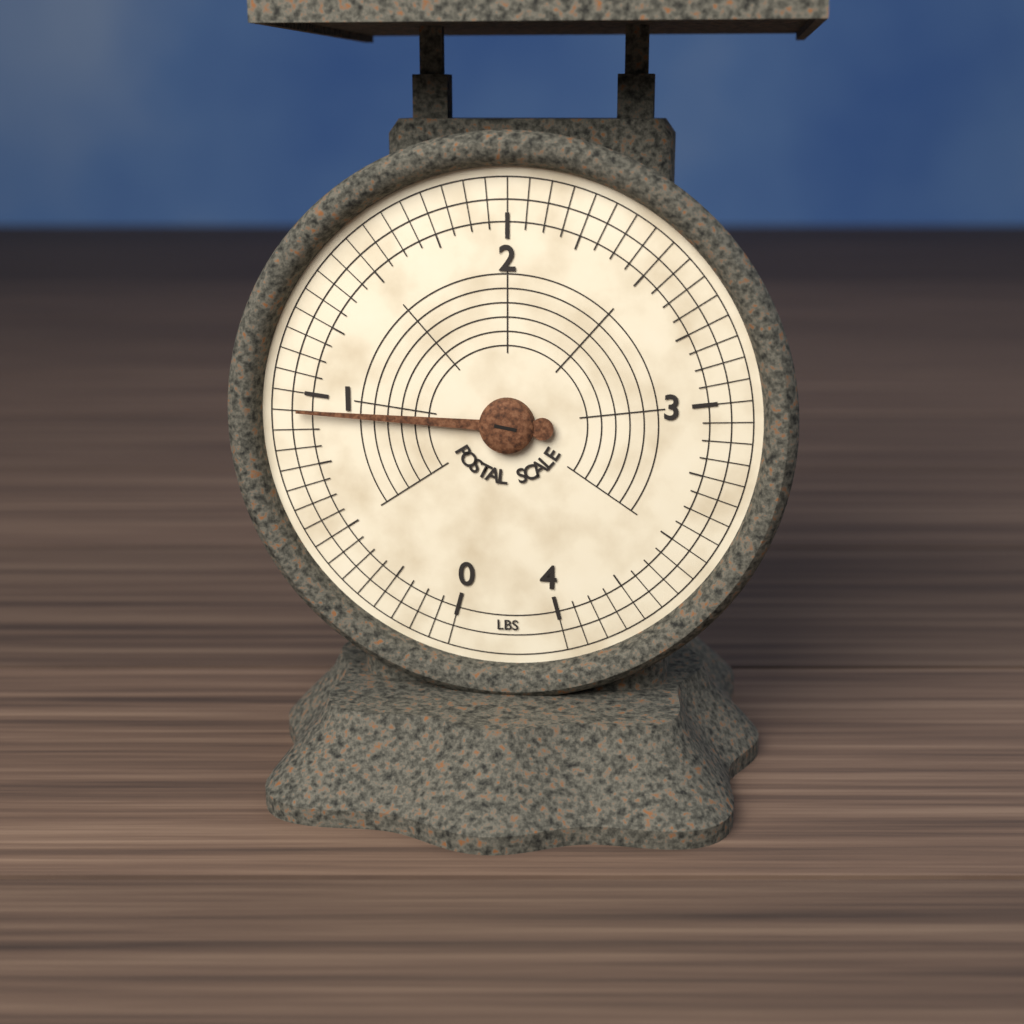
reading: 0.9375 lbs
